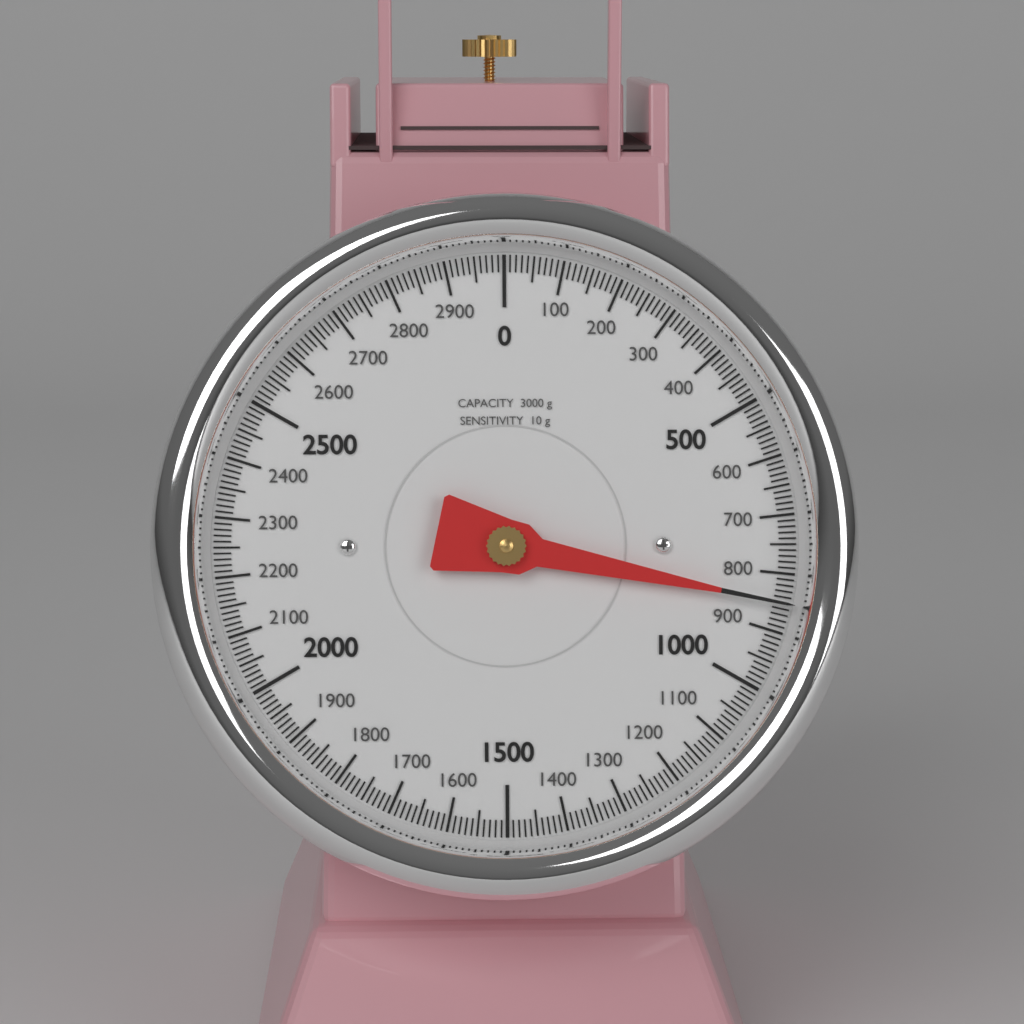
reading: 850 g
